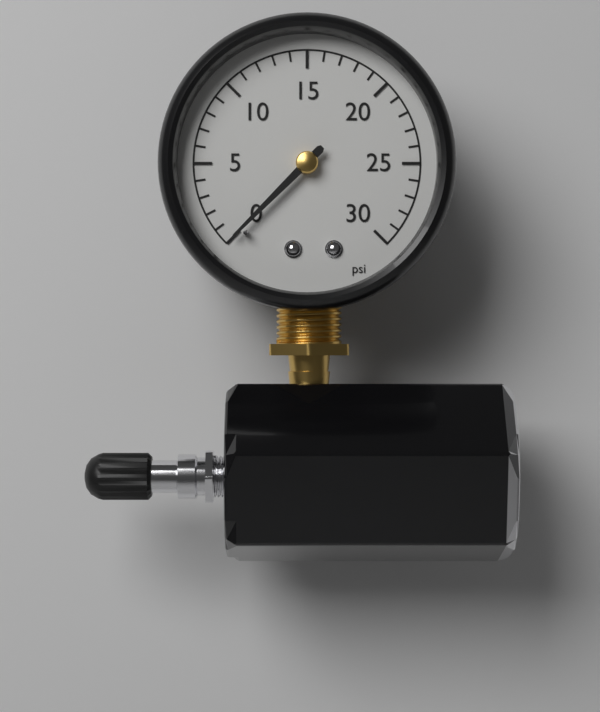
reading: 0 psi
